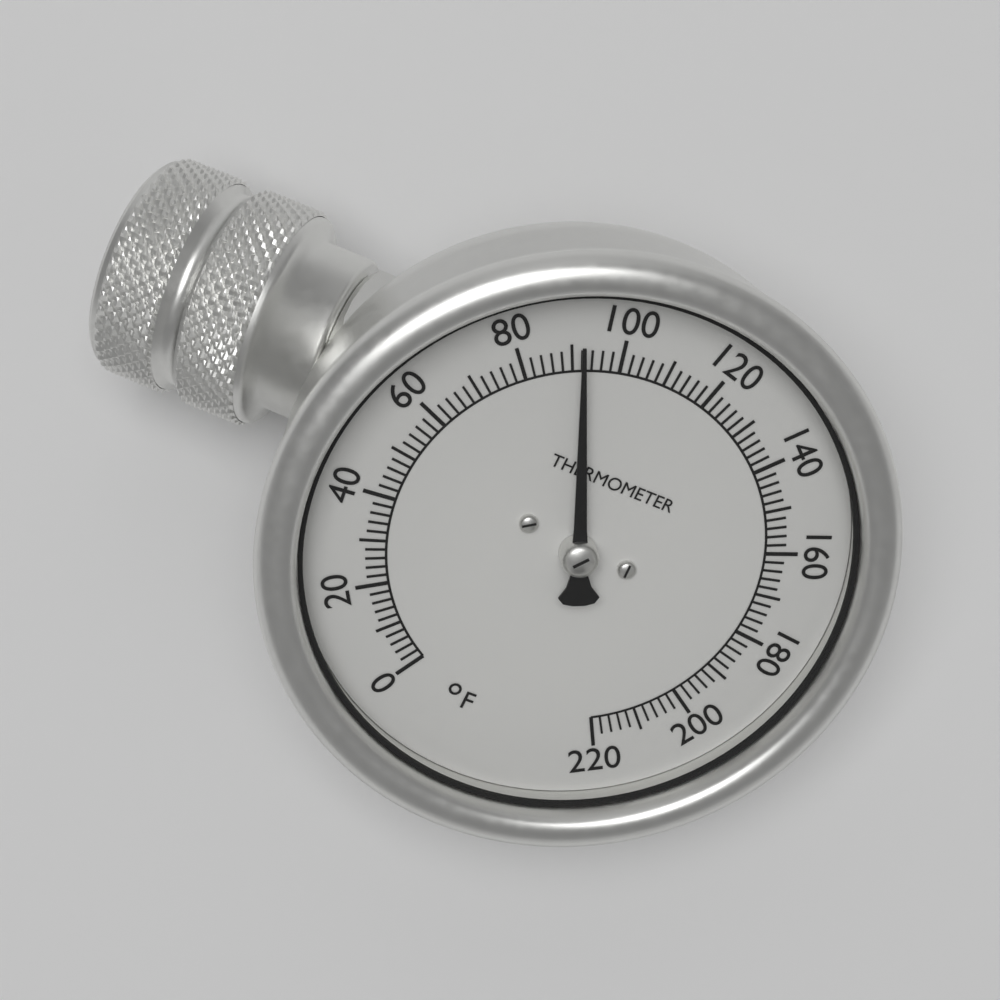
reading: 92 °F
